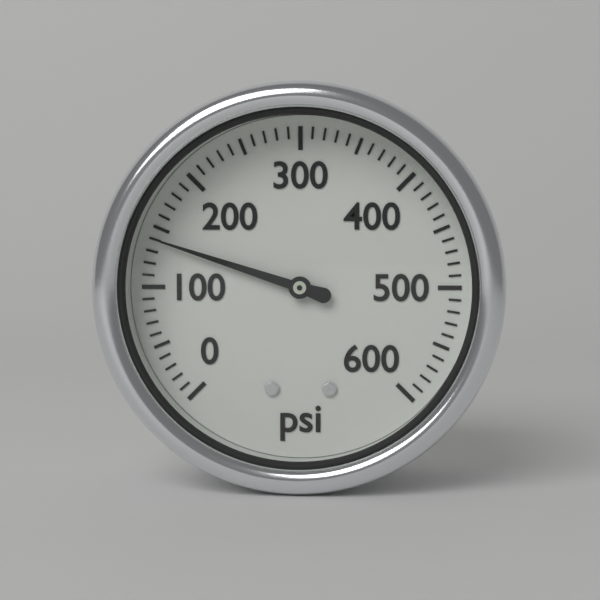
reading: 140 psi
